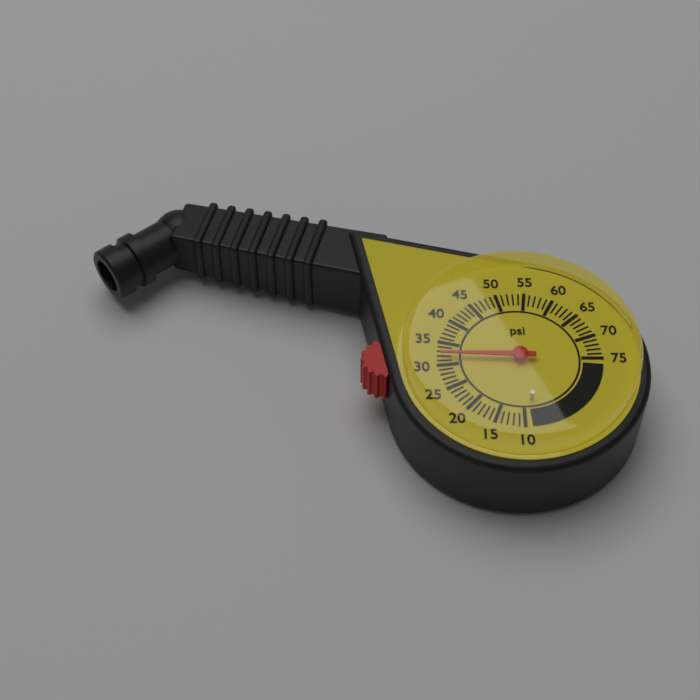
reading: 32 psi
